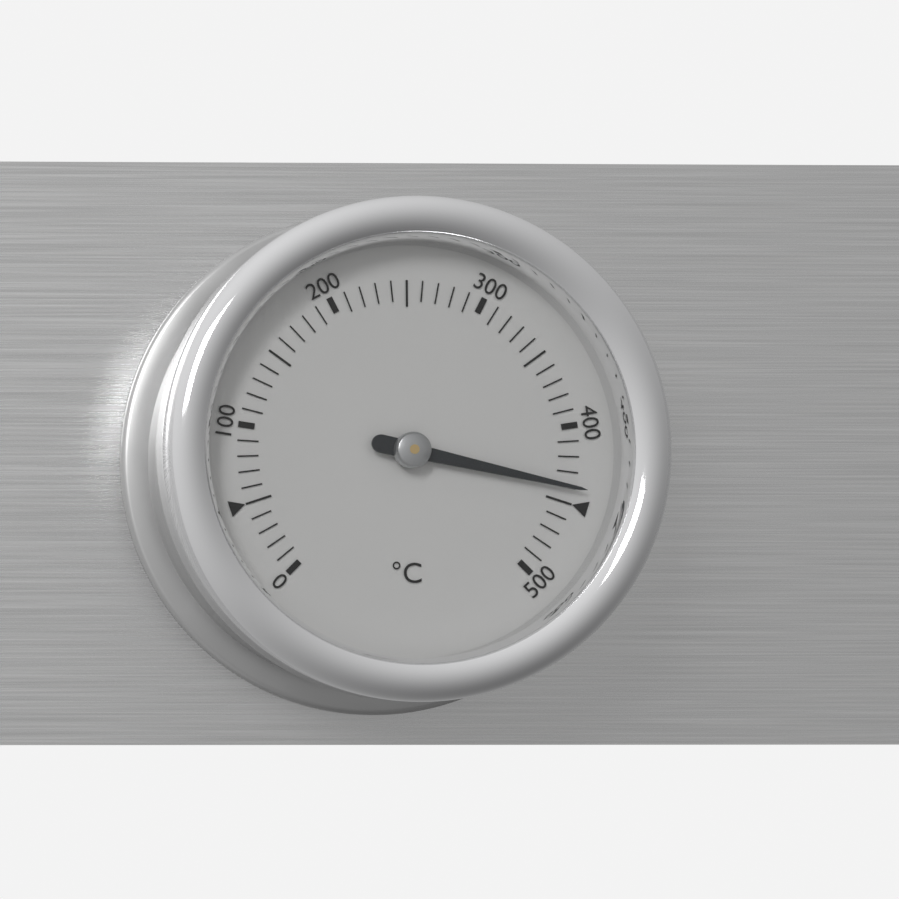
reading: 440 °C
